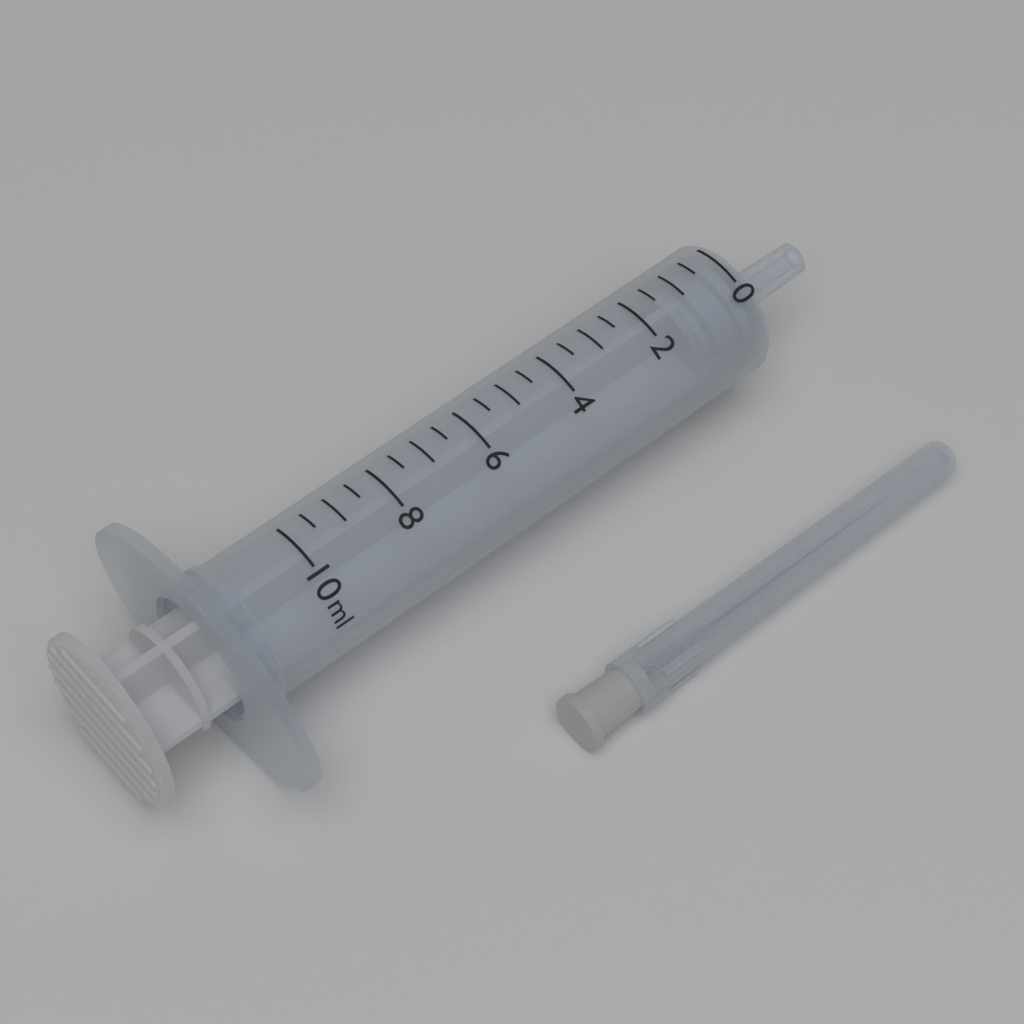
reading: 0.0 ml
